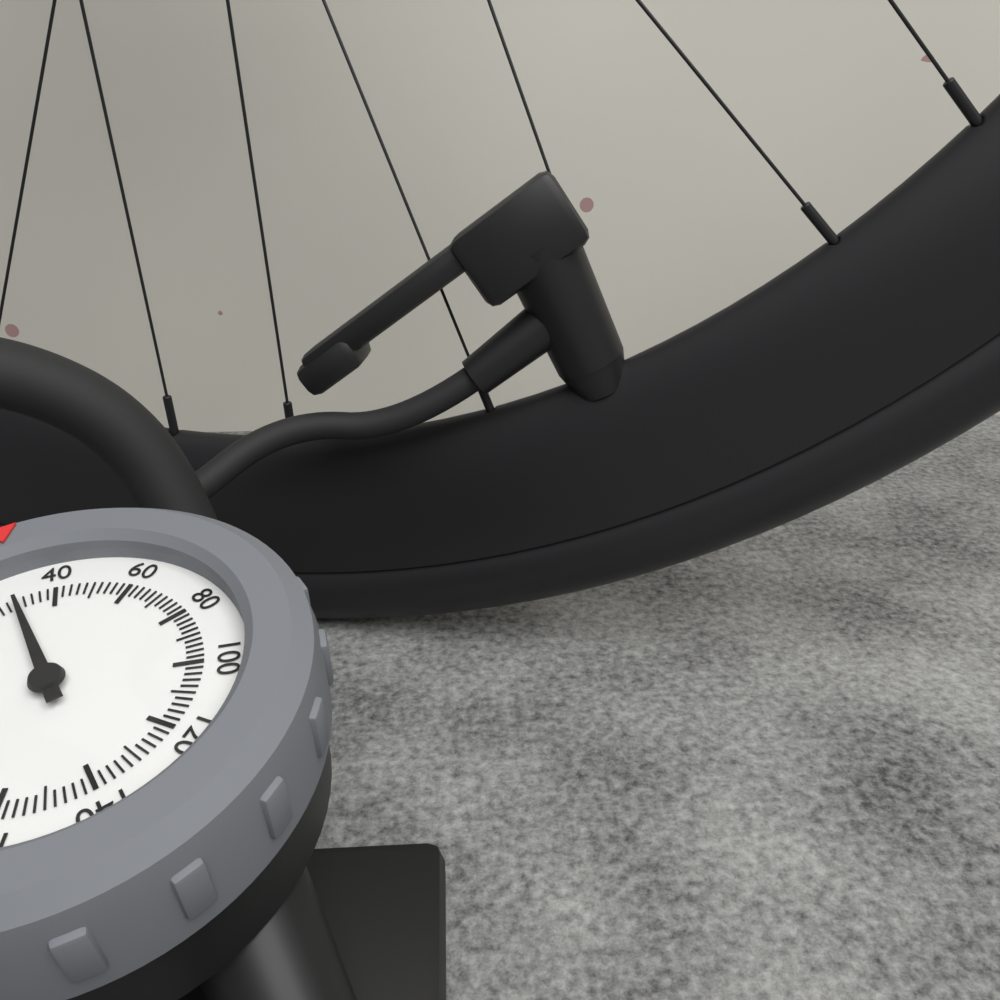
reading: 30 psi
